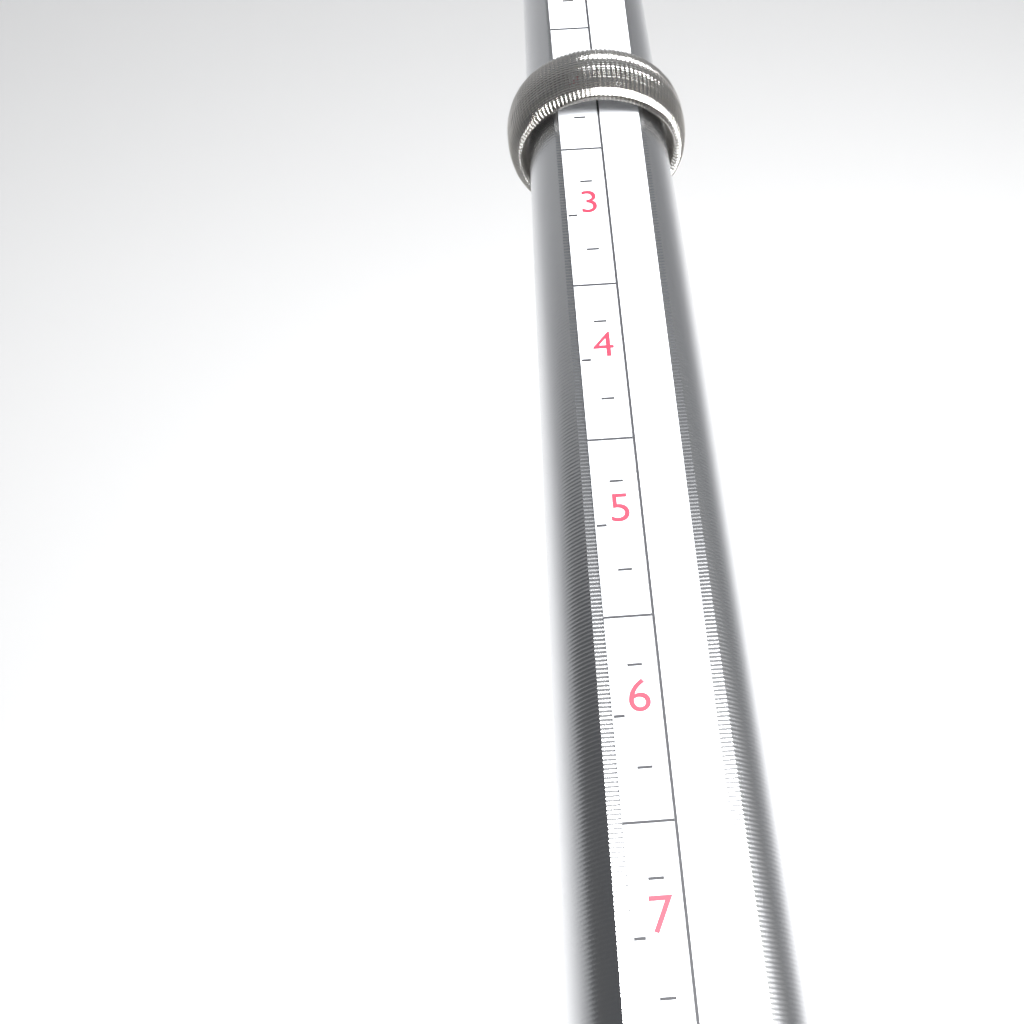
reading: 2.25 (no unit)
